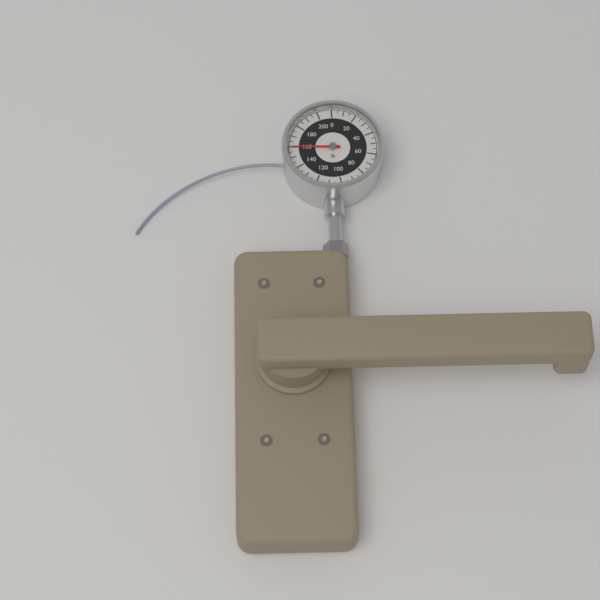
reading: 160 lb
